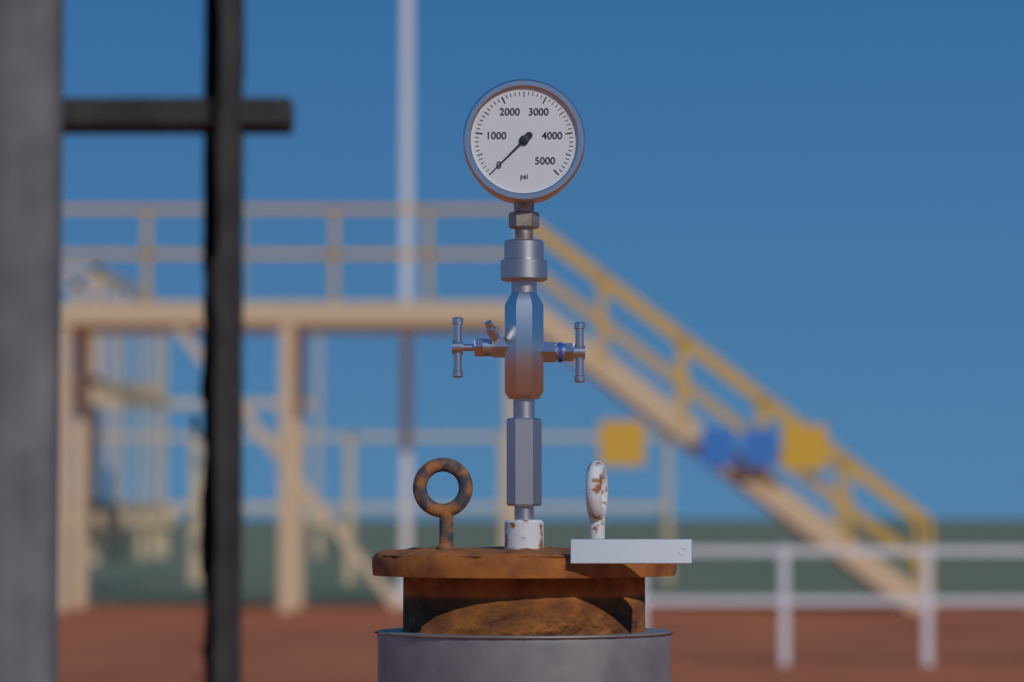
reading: 0 psi
